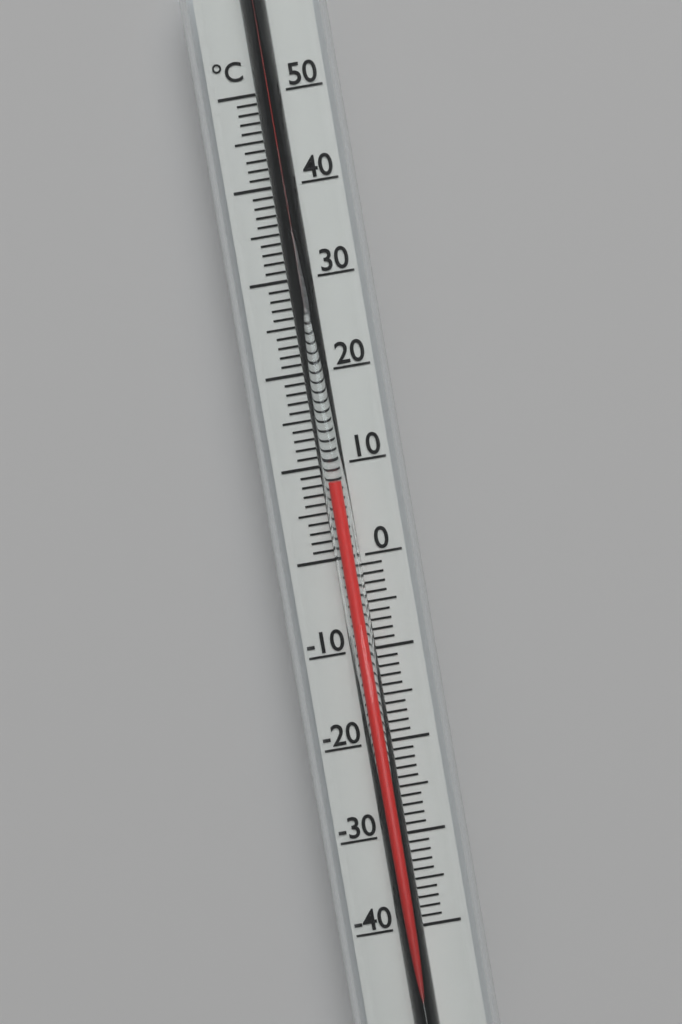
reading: 8 °C
